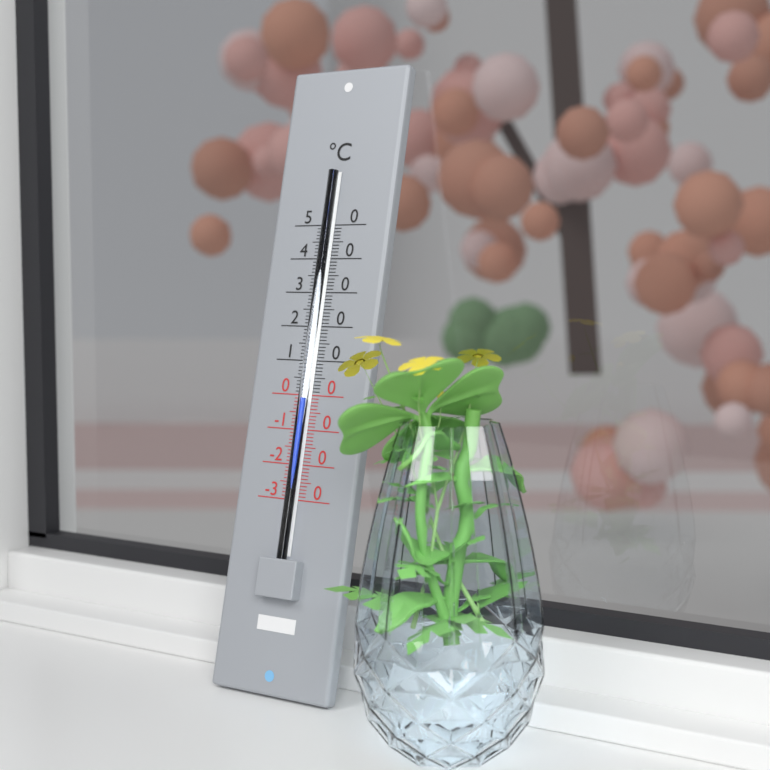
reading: -1 °C
